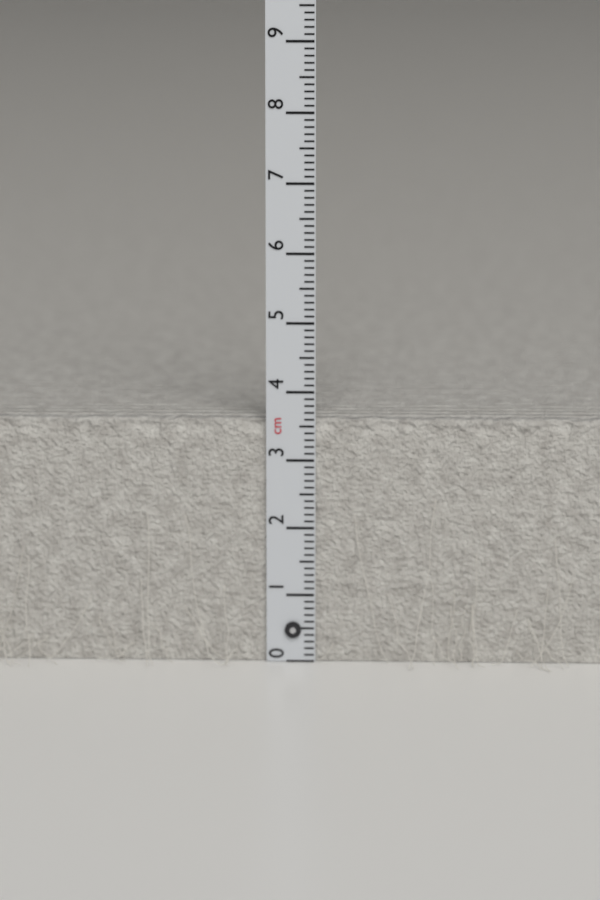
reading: 3.6 cm
